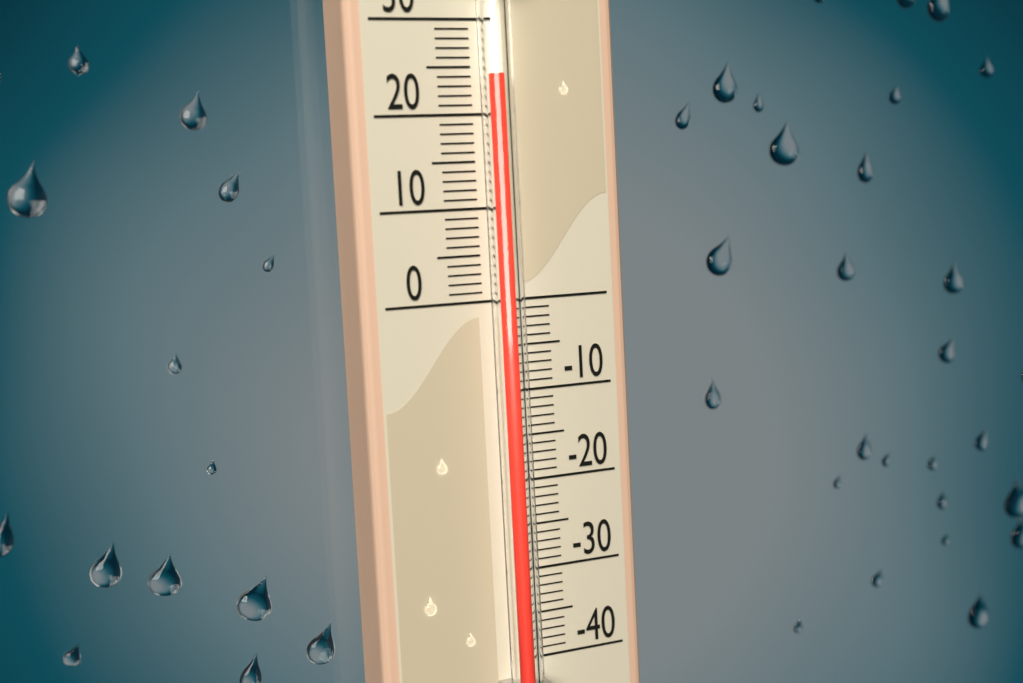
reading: 24 (no unit)
